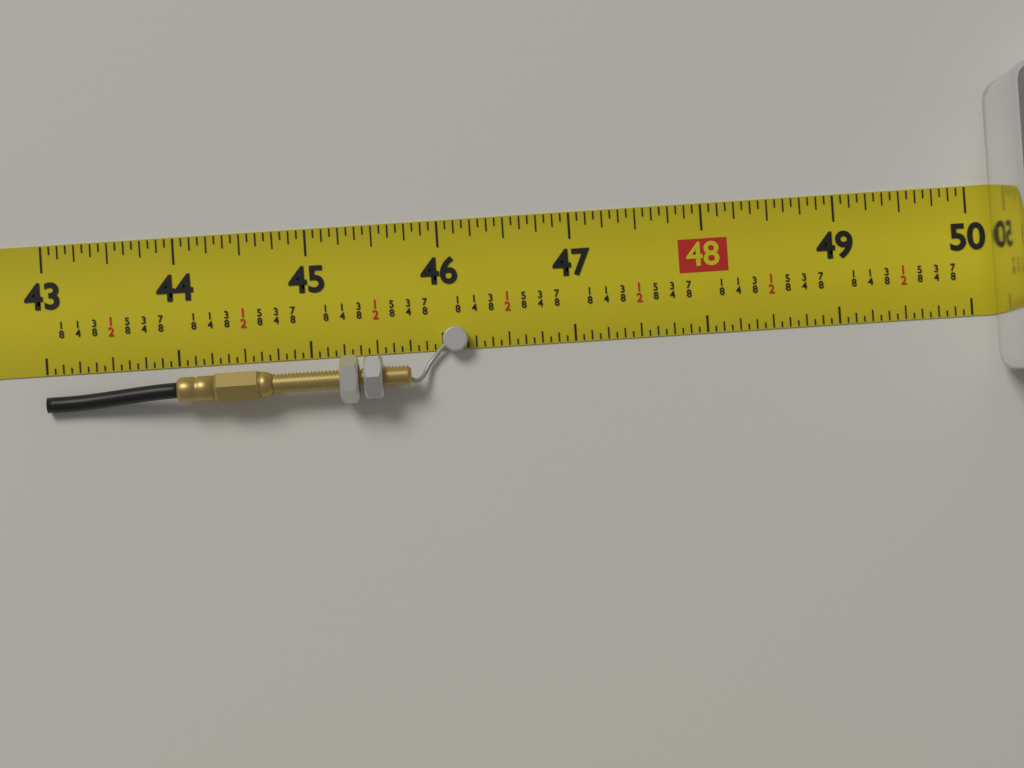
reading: 46.1875 in
